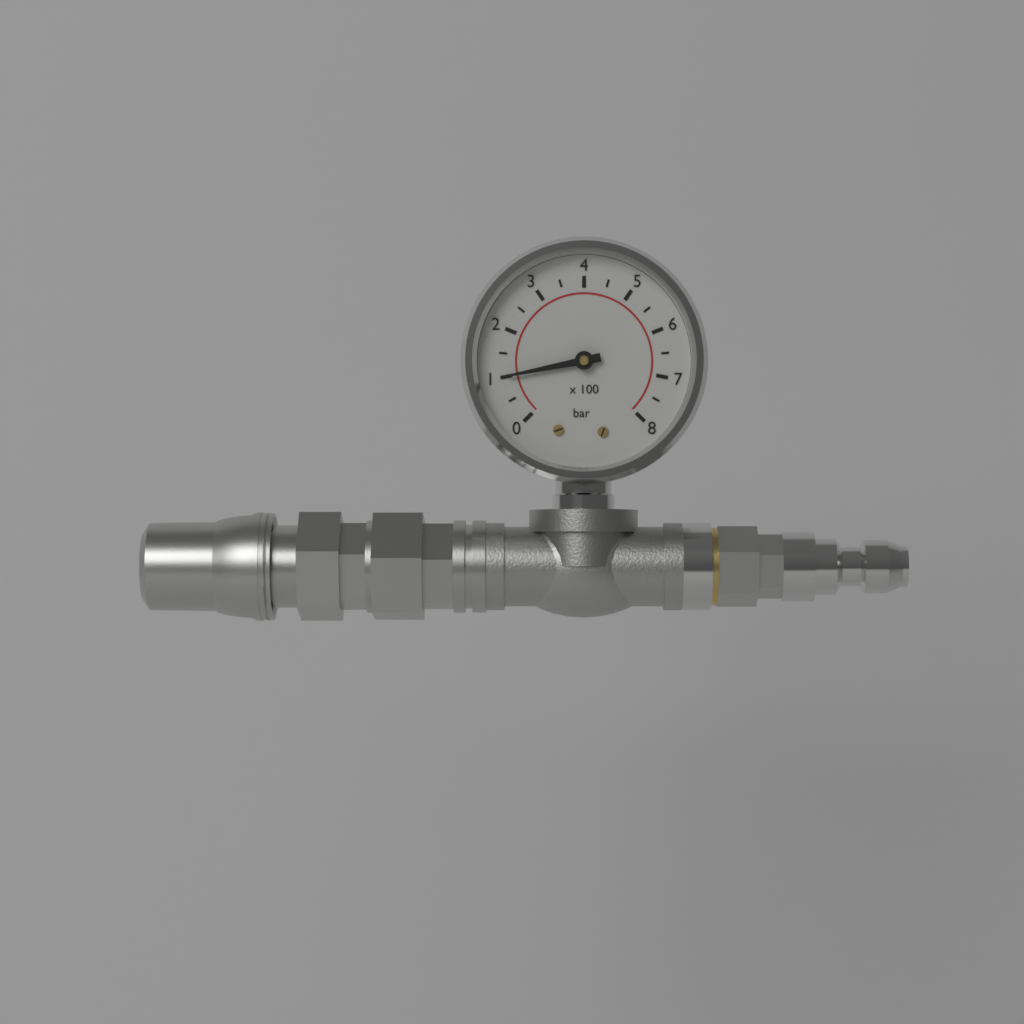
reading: 100 bar
